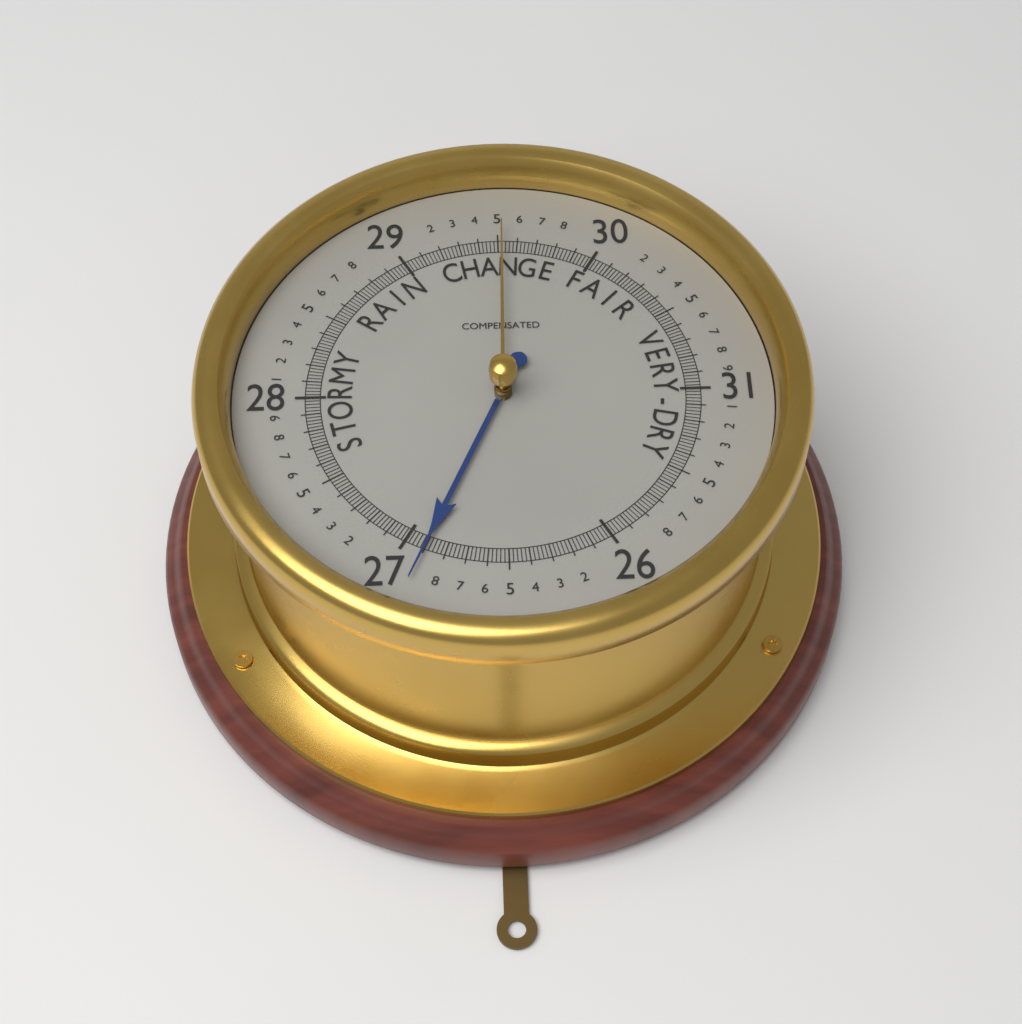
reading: 26.90 (no unit)
